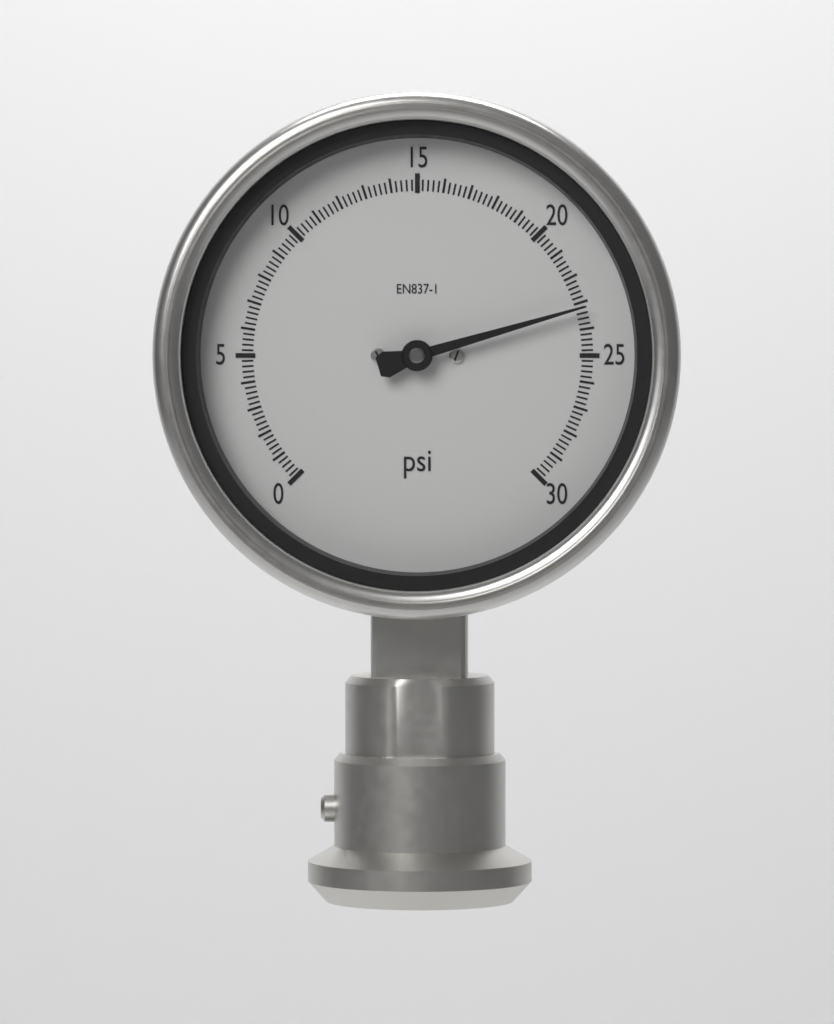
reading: 23.2 psi
